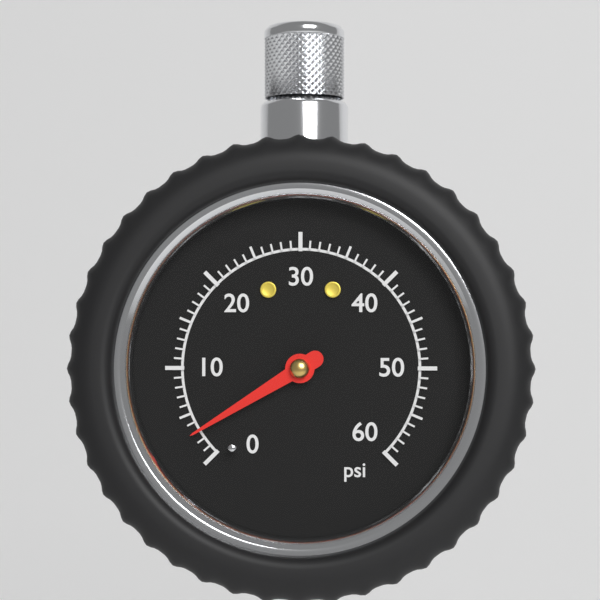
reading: 3 psi
